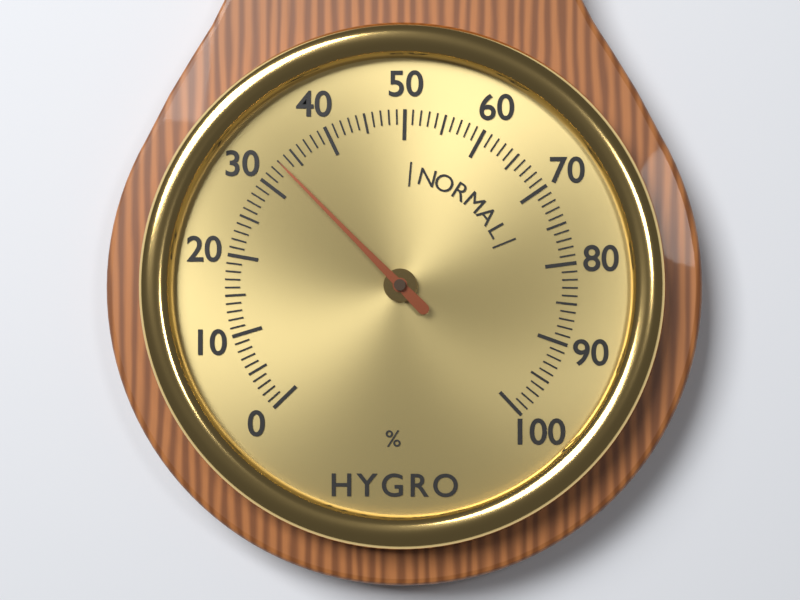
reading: 33 %
